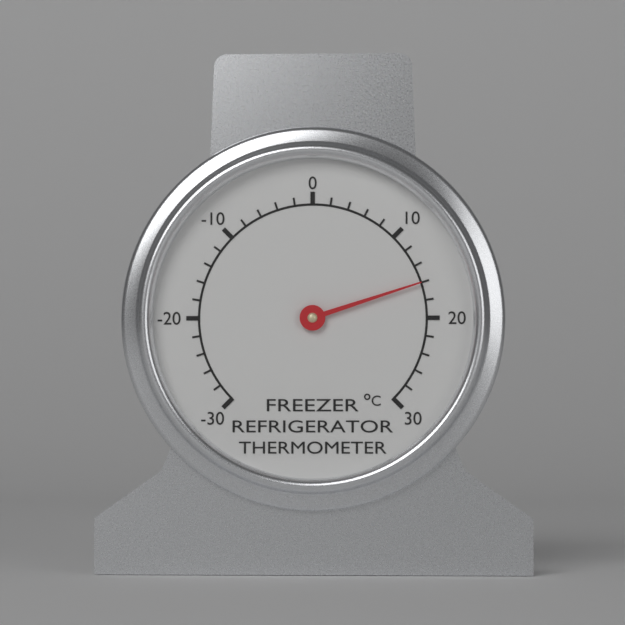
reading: 16 °C
